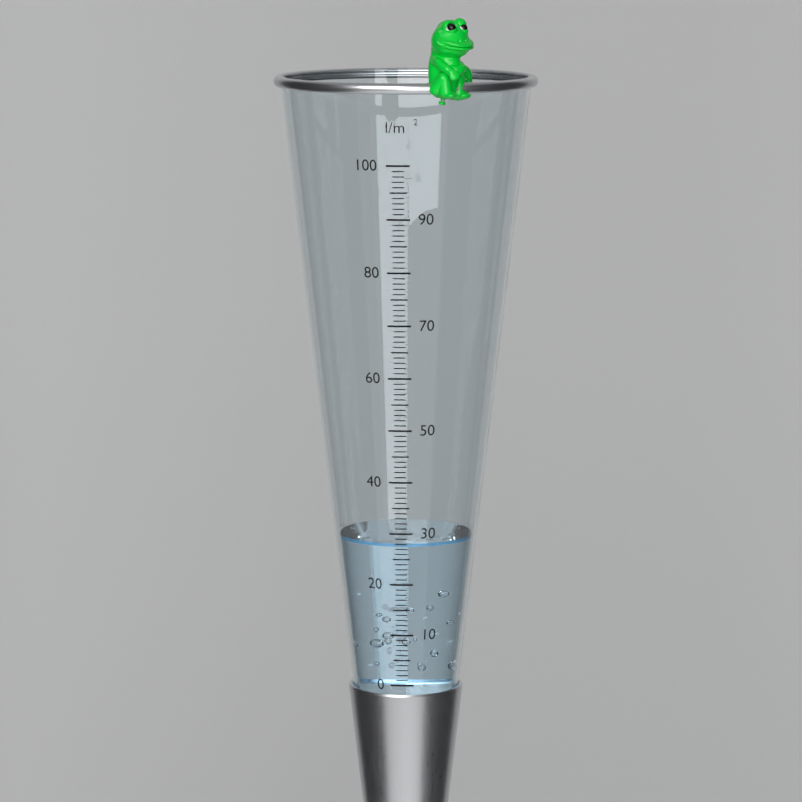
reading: 28 l/m²
